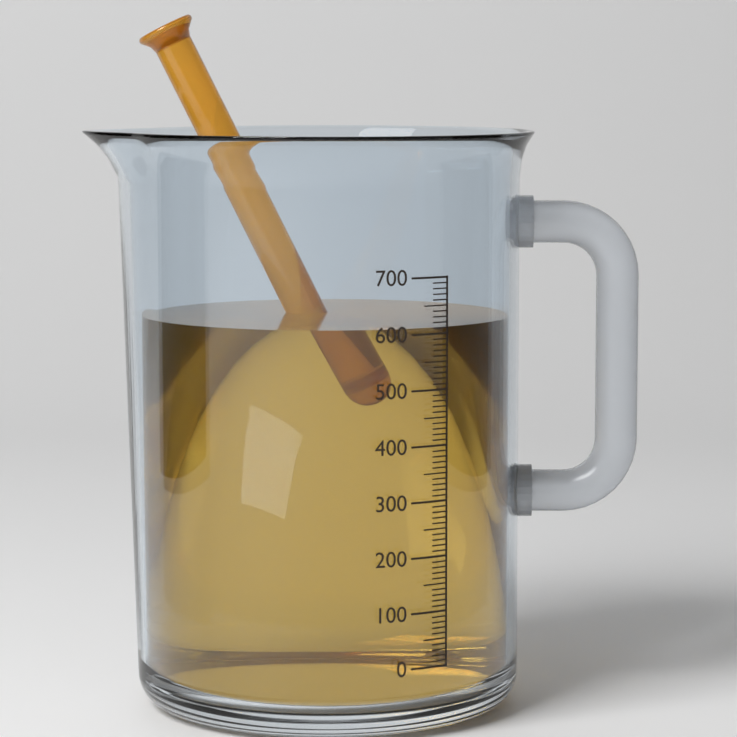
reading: 610 (no unit)
